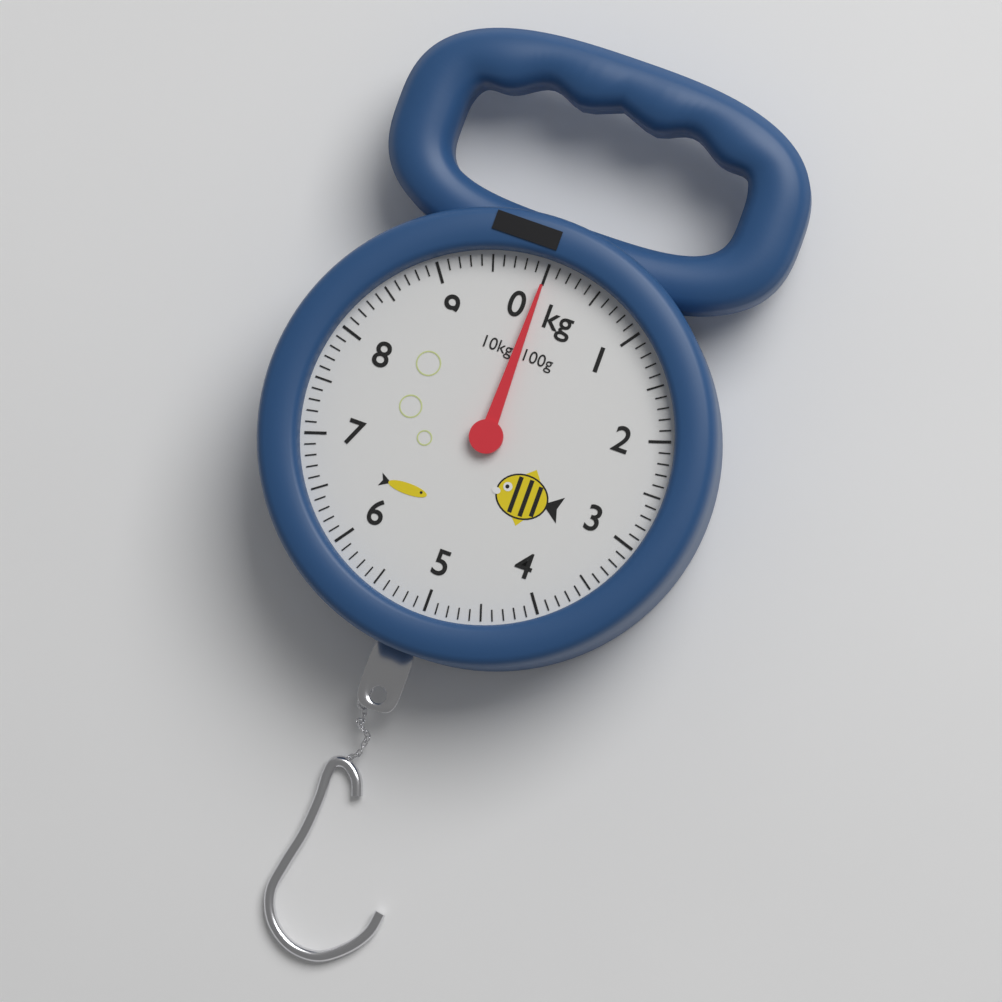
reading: 0.0 kg
